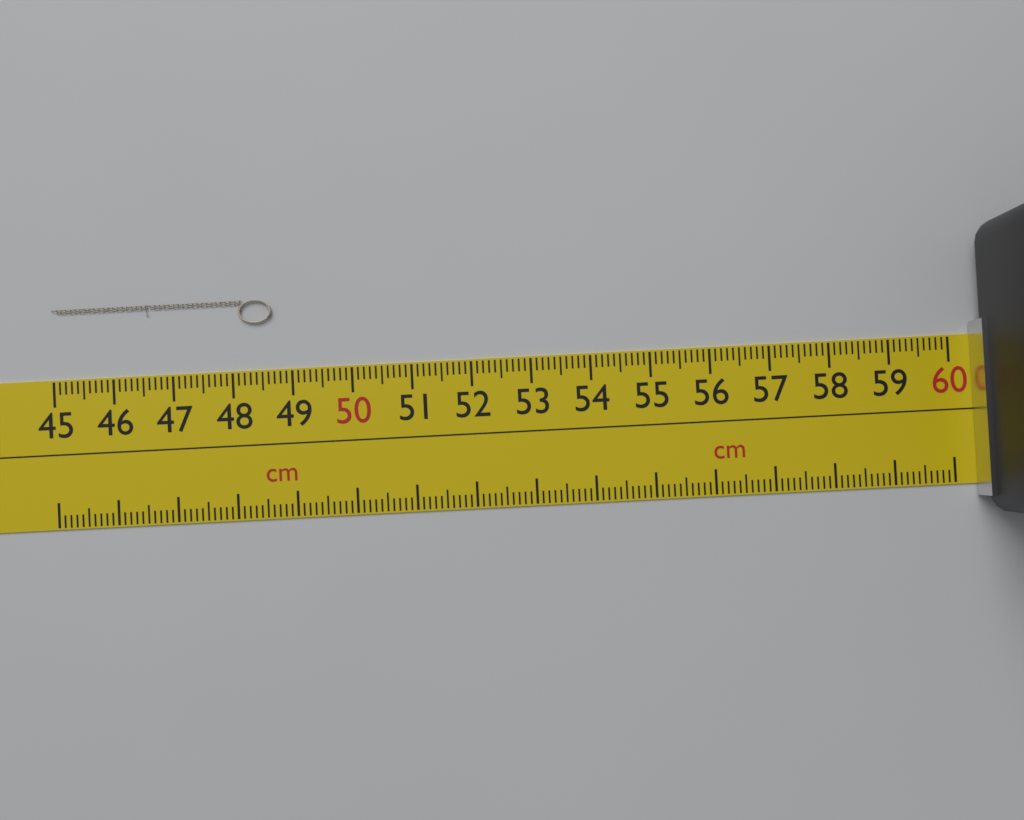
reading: 48.7 cm
